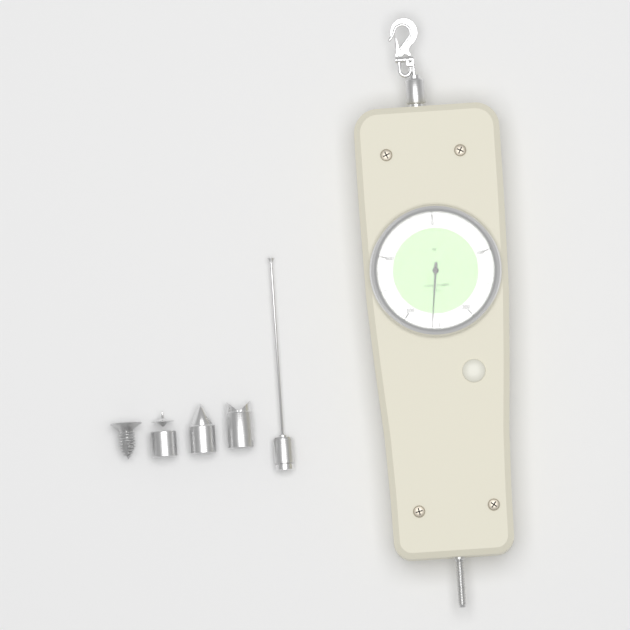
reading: 260 N
